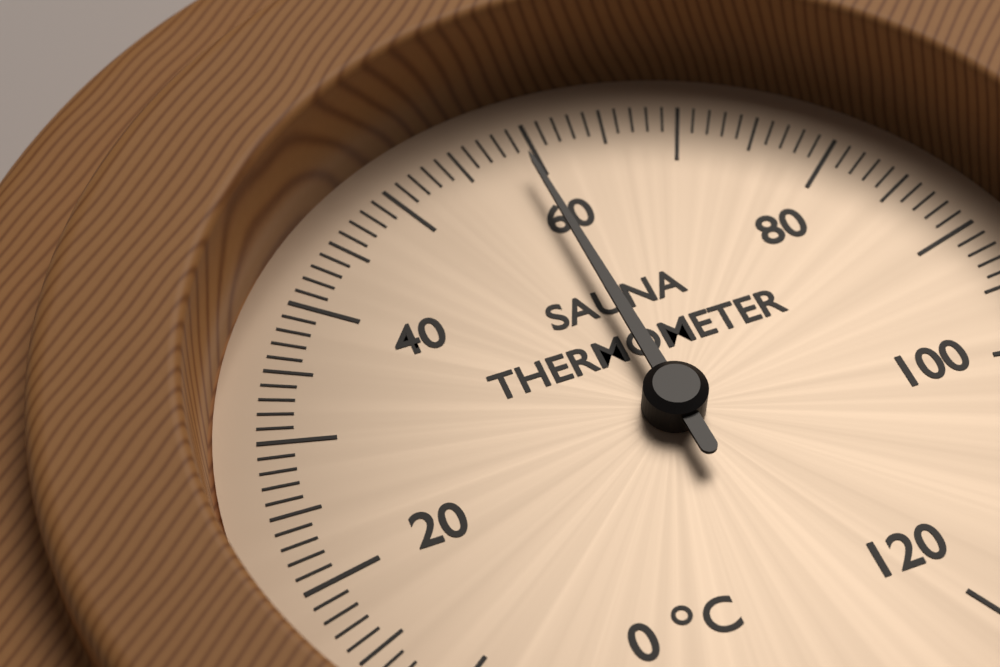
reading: 59 °C
